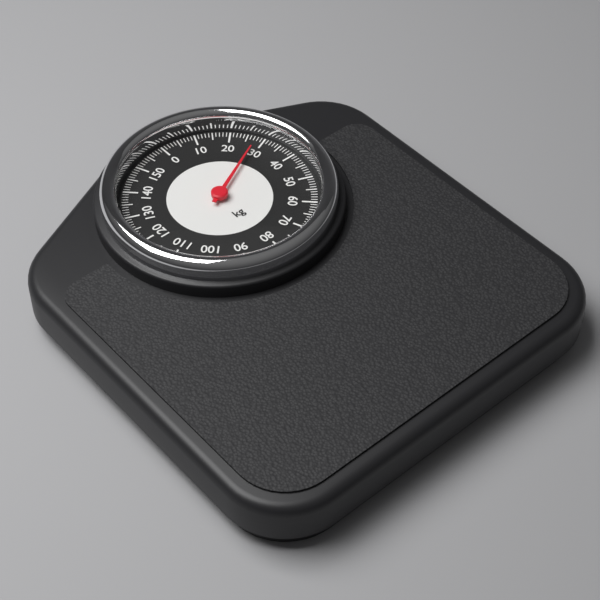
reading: 28 kg
